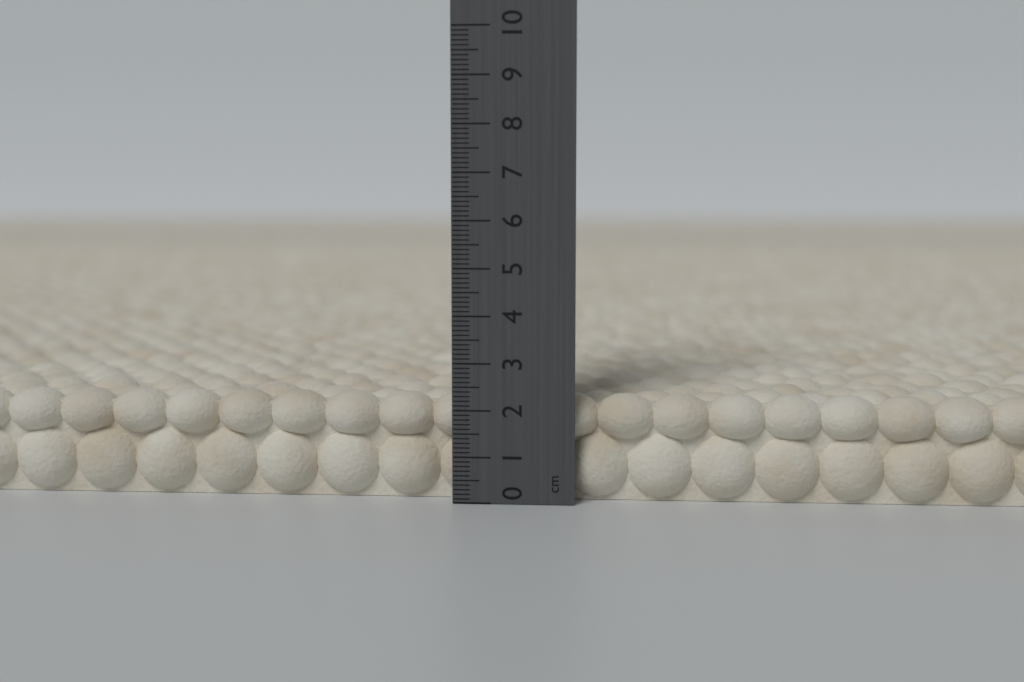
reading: 2.3 cm
